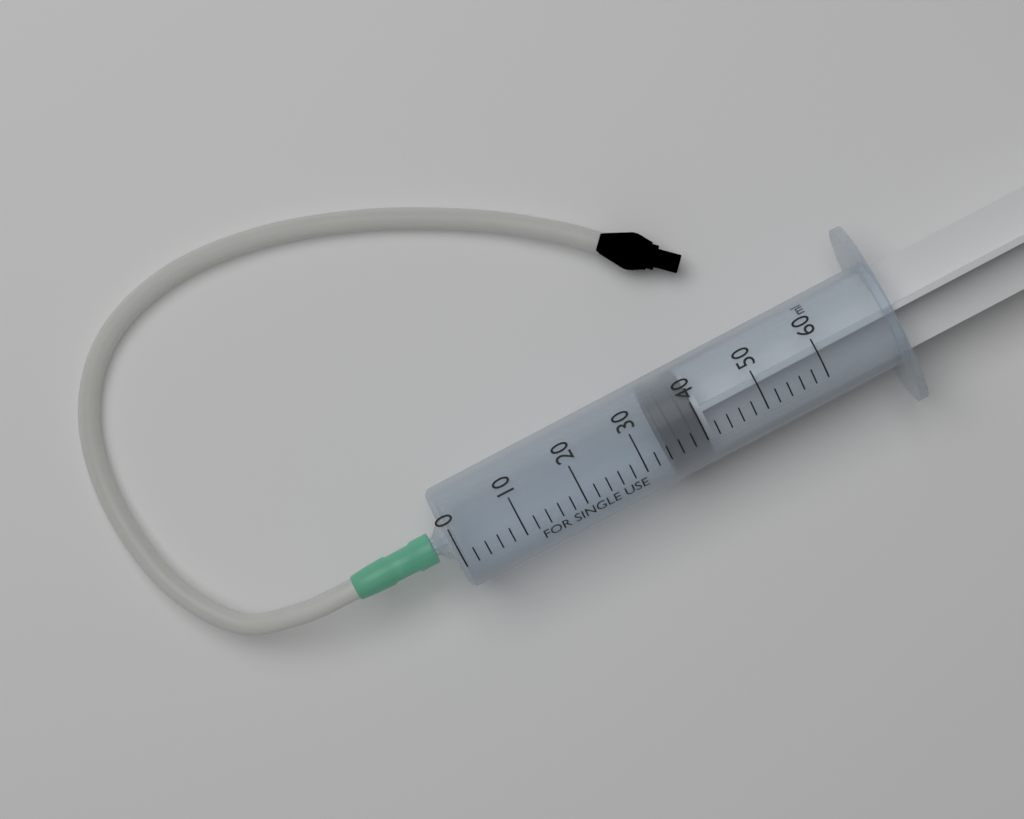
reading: 34 ml
